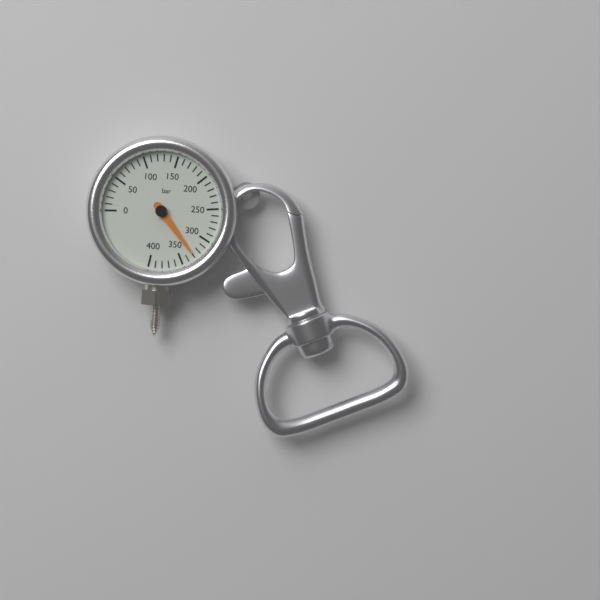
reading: 330 bar
